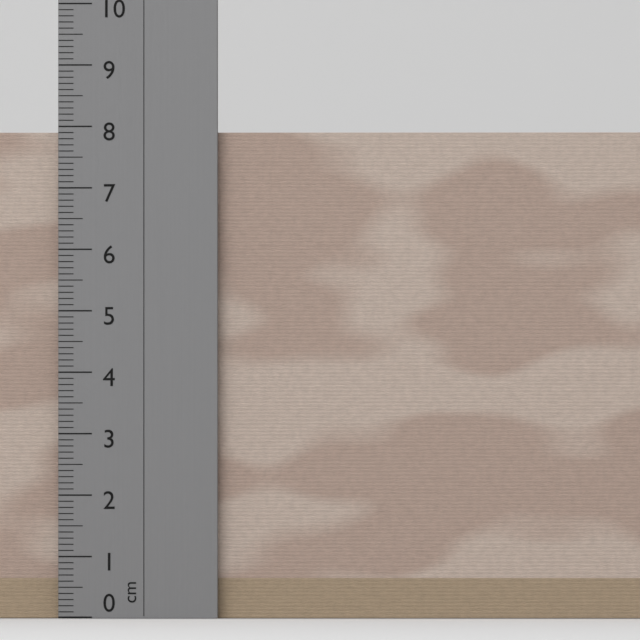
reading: 7.9 cm
